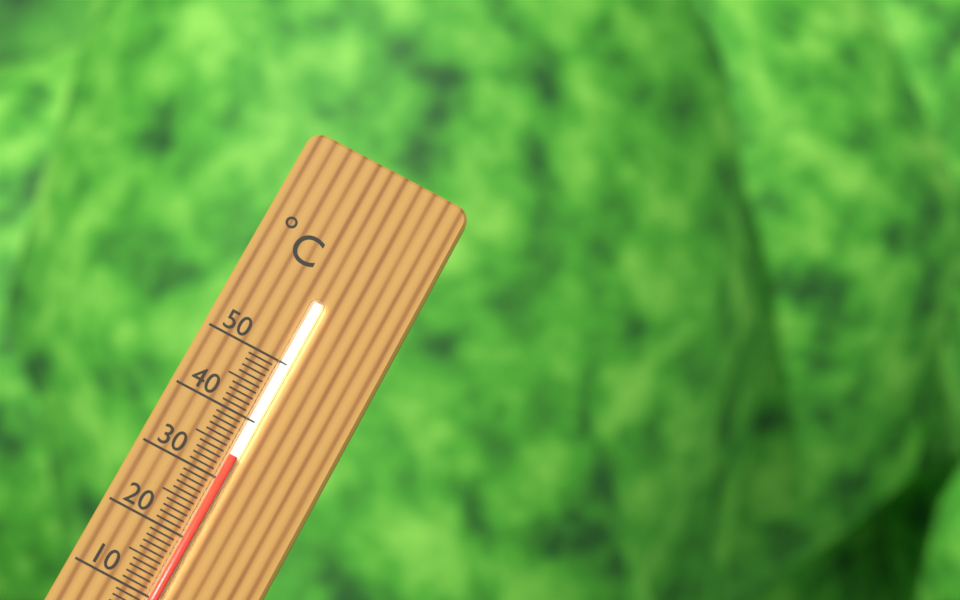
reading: 34 °C
